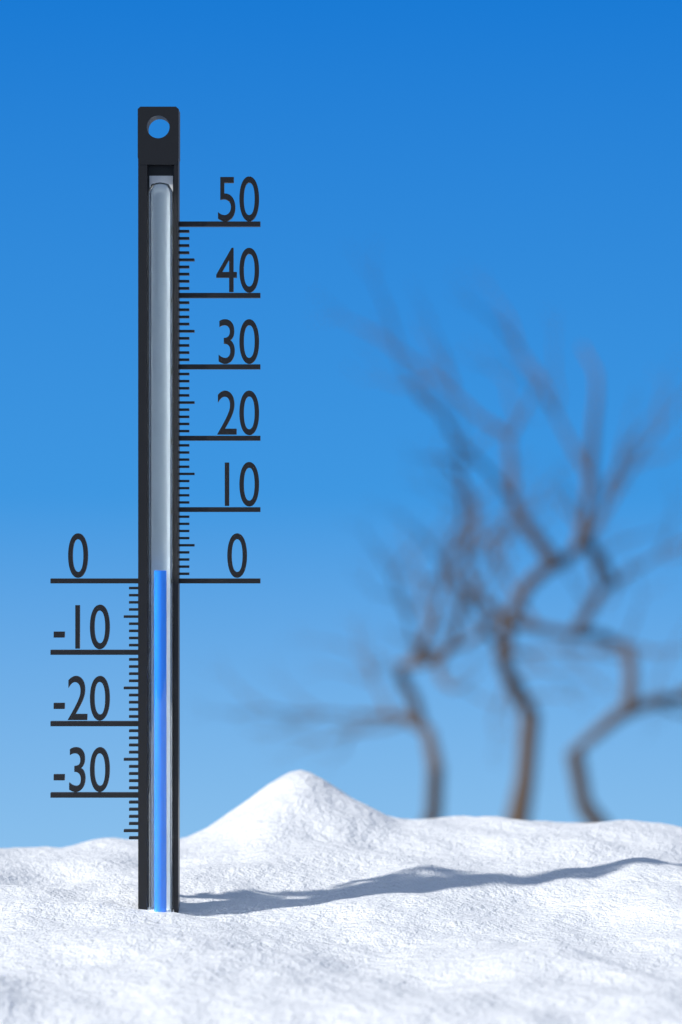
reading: 1.5 (no unit)
